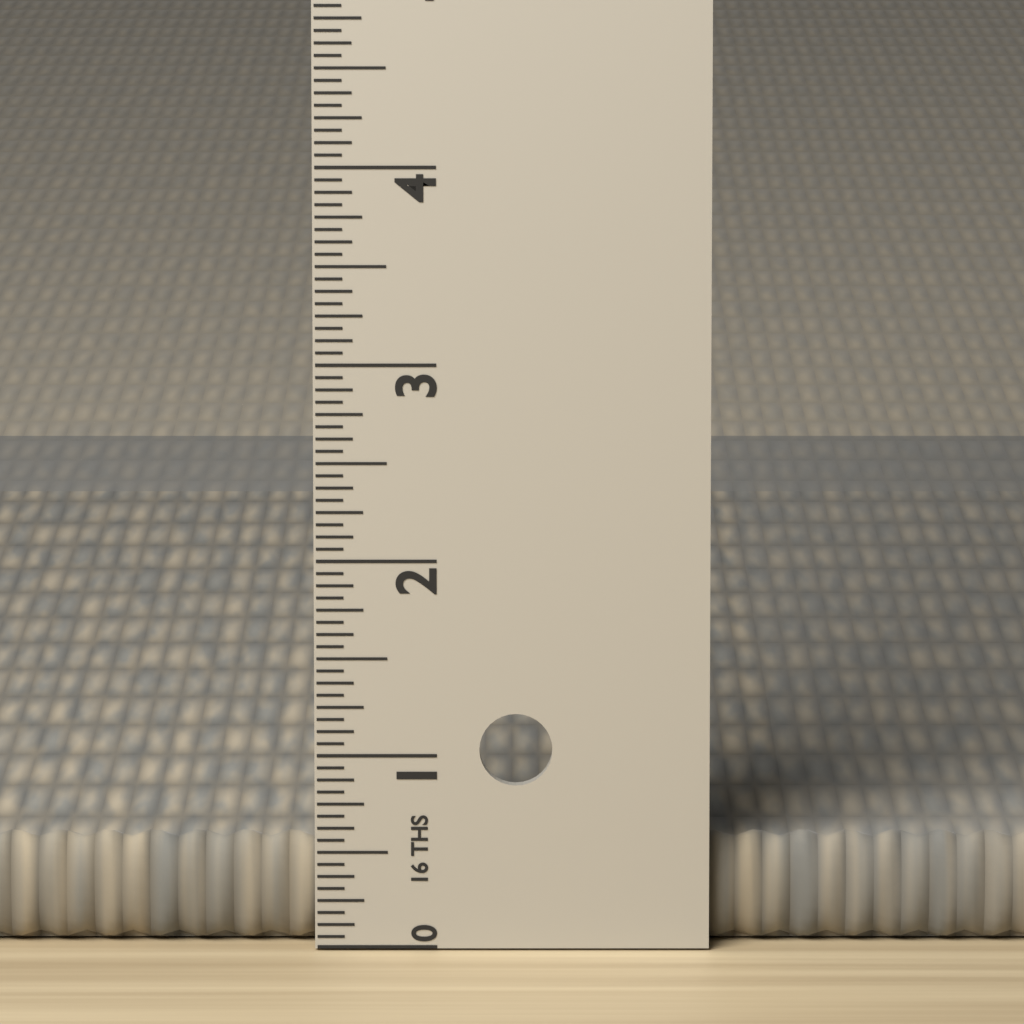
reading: 0.5600 in
